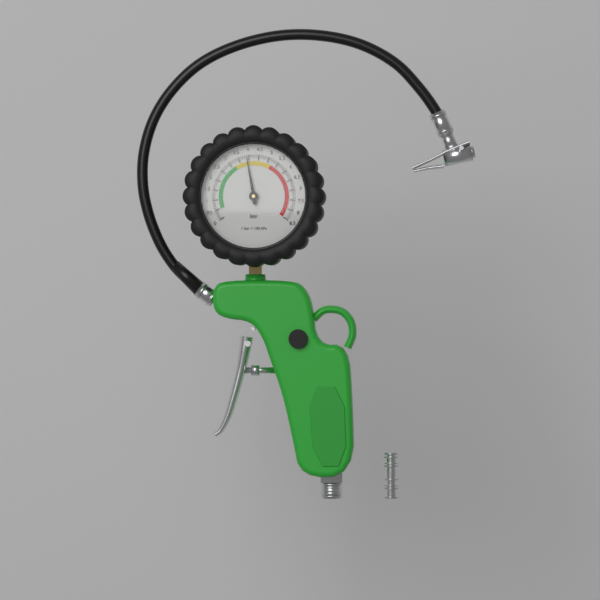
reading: 3.9 bar
